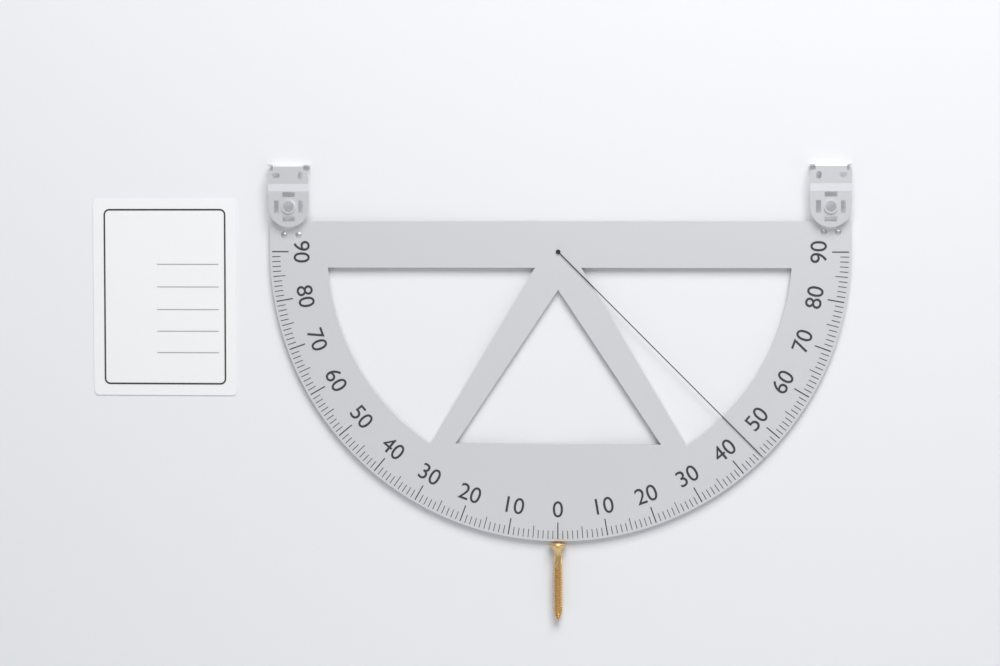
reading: 45 (no unit)
